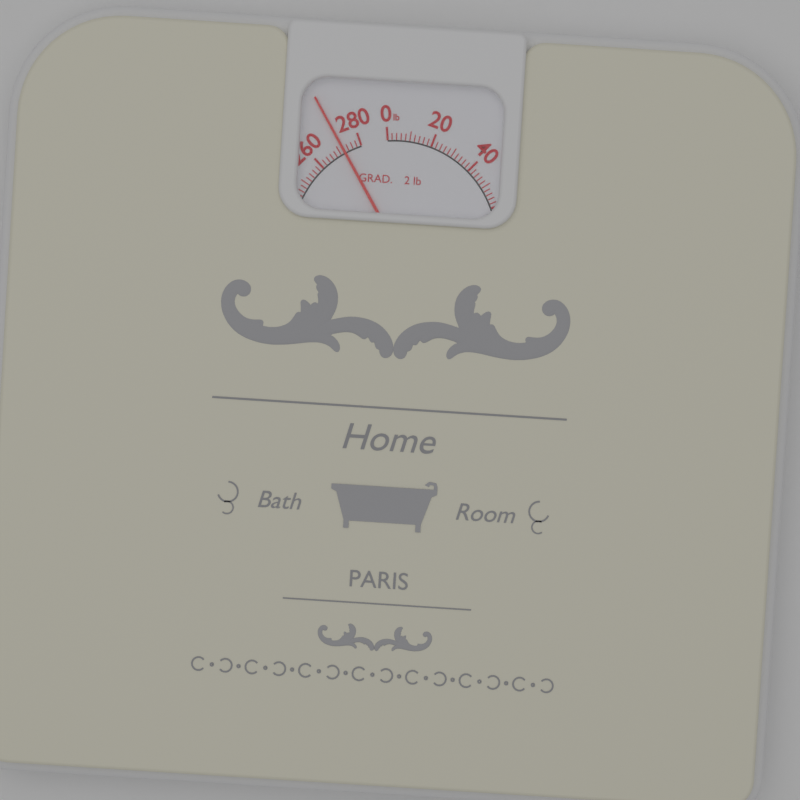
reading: 272 lb
